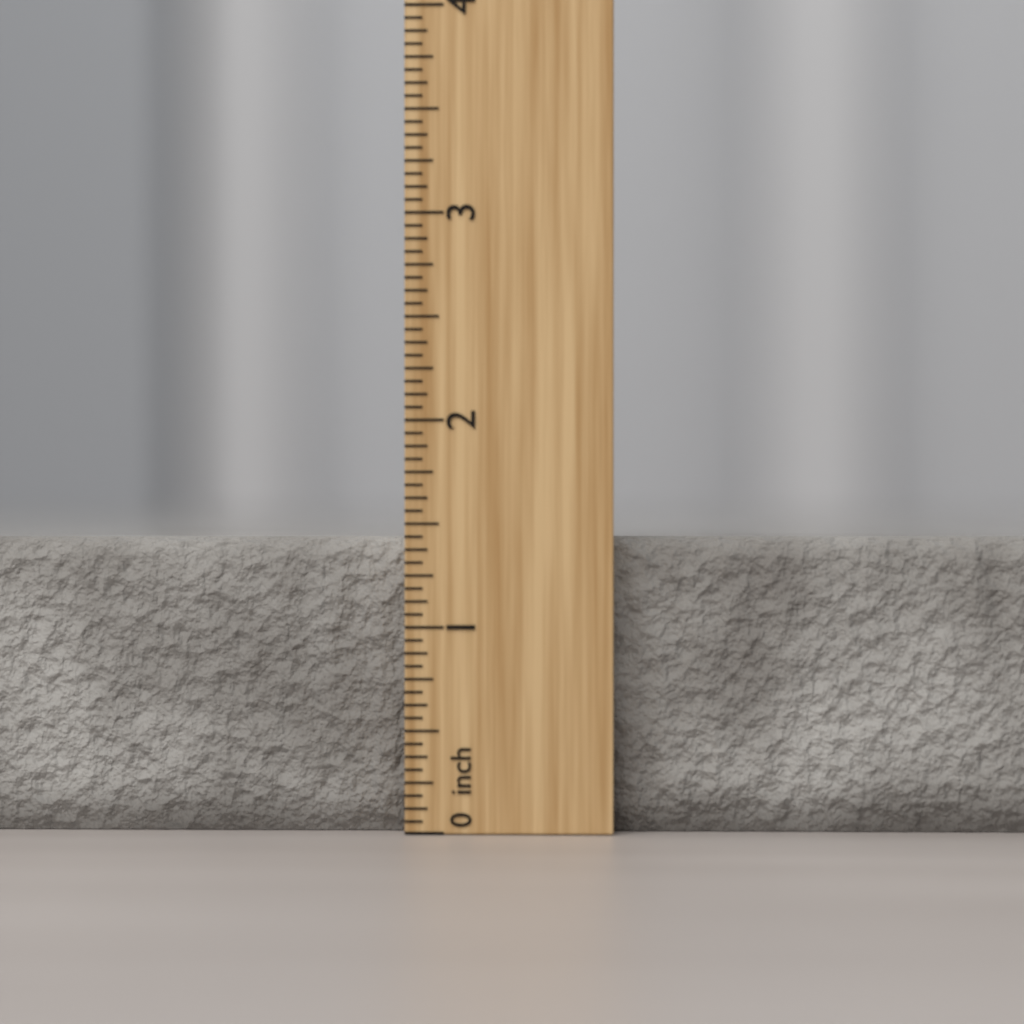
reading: 1.4375 inch
